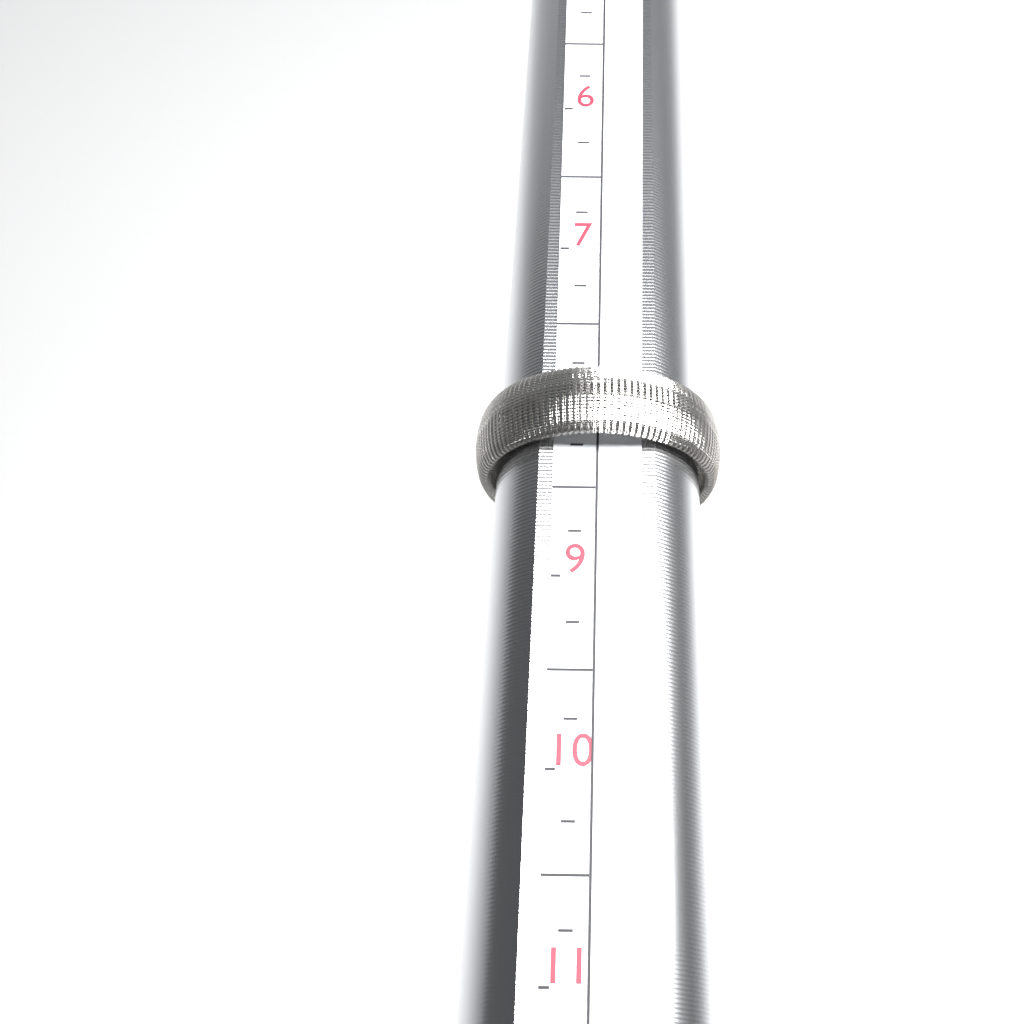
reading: 8.25 (no unit)
